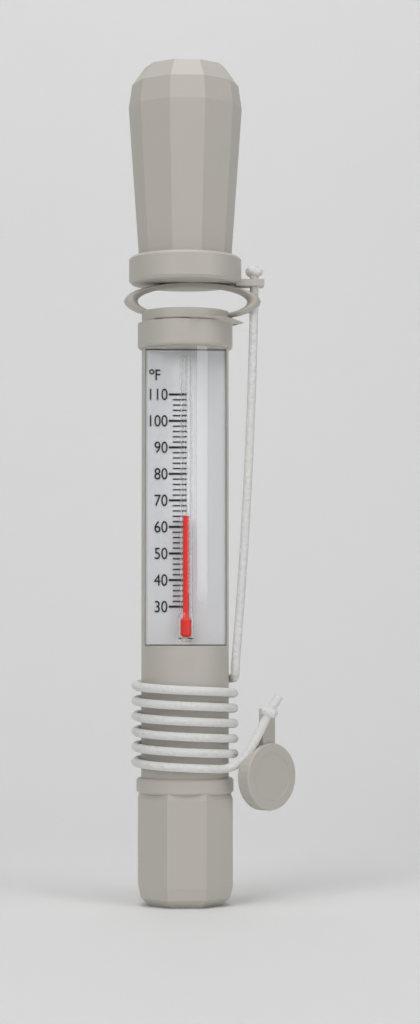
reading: 64 °F
